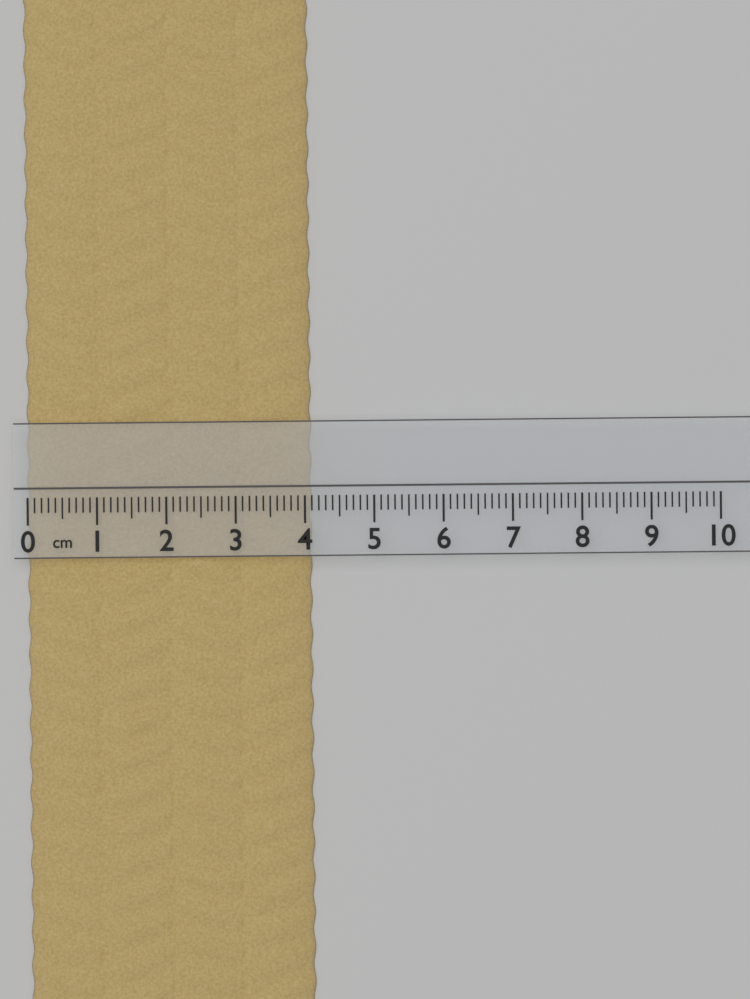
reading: 4.1 cm
